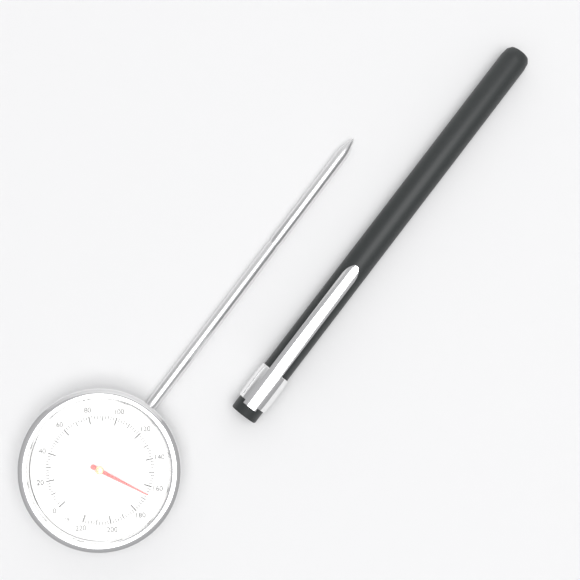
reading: 166 °F
